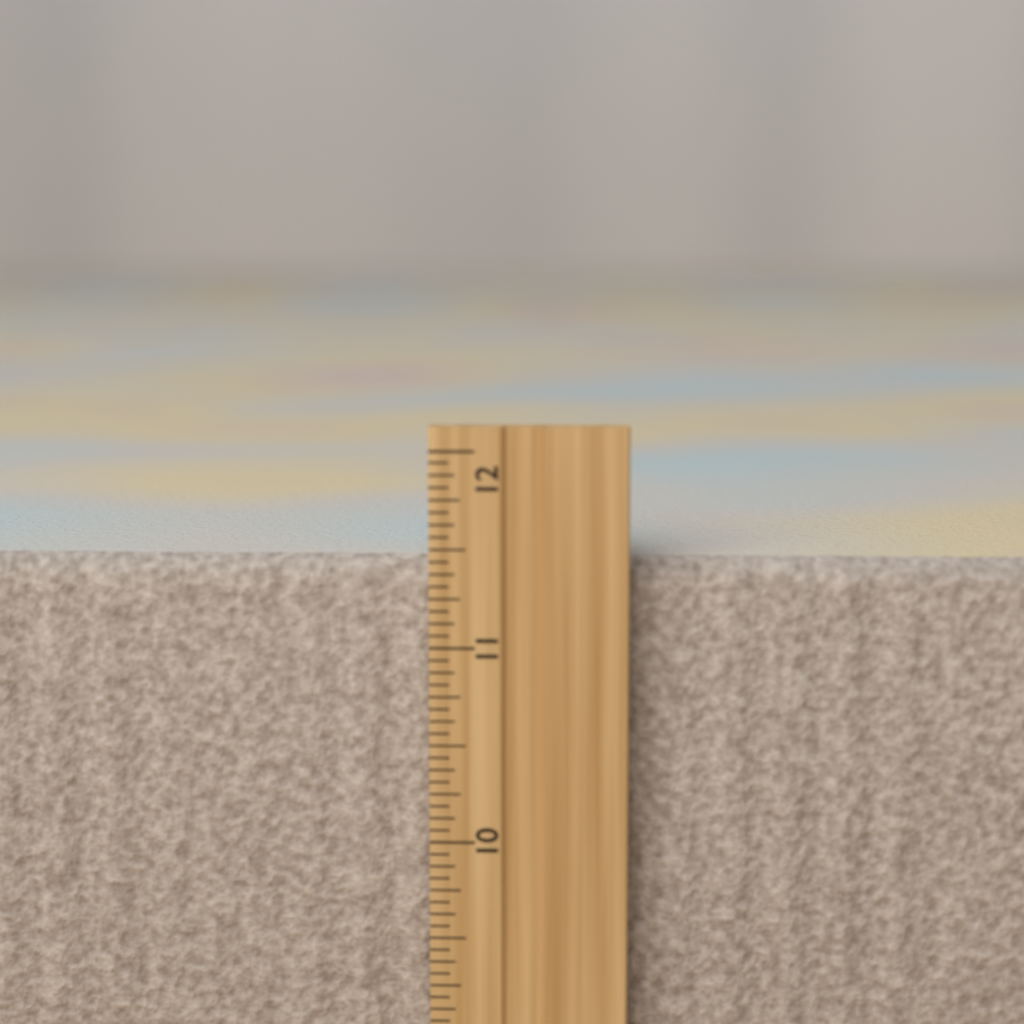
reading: 11.4375 inch
